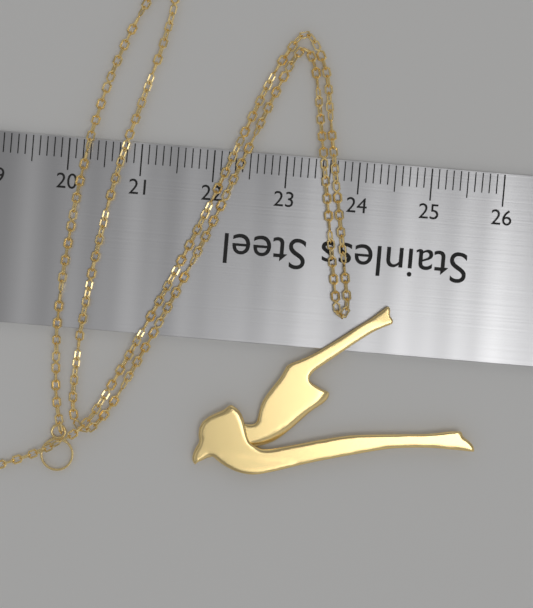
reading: 25.9 (no unit)
